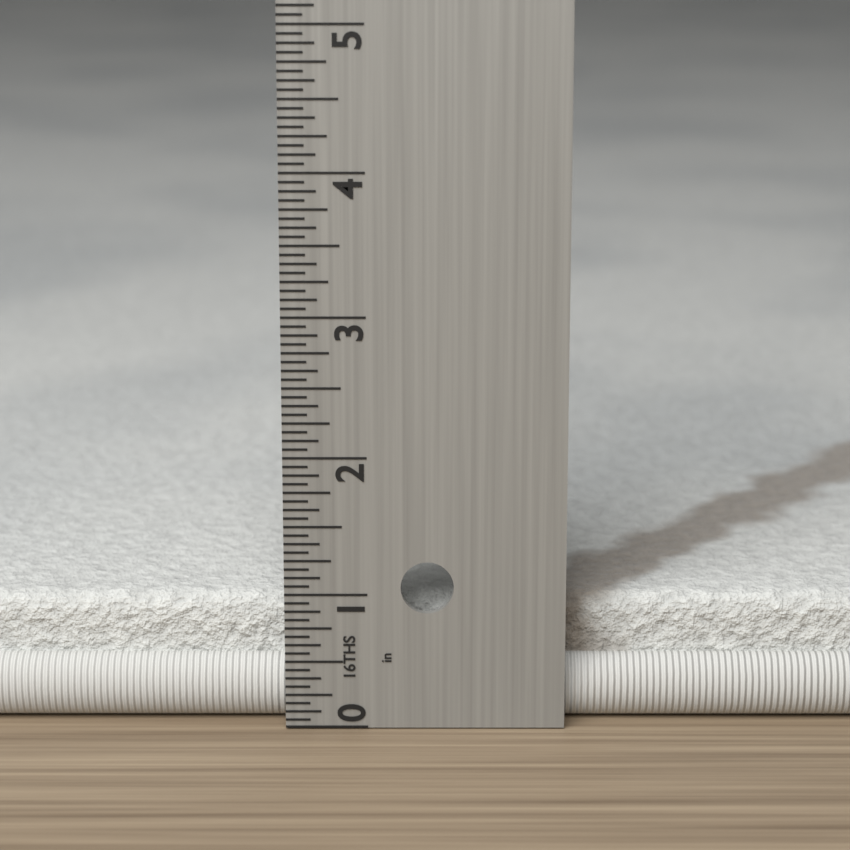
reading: 0.9000 in
